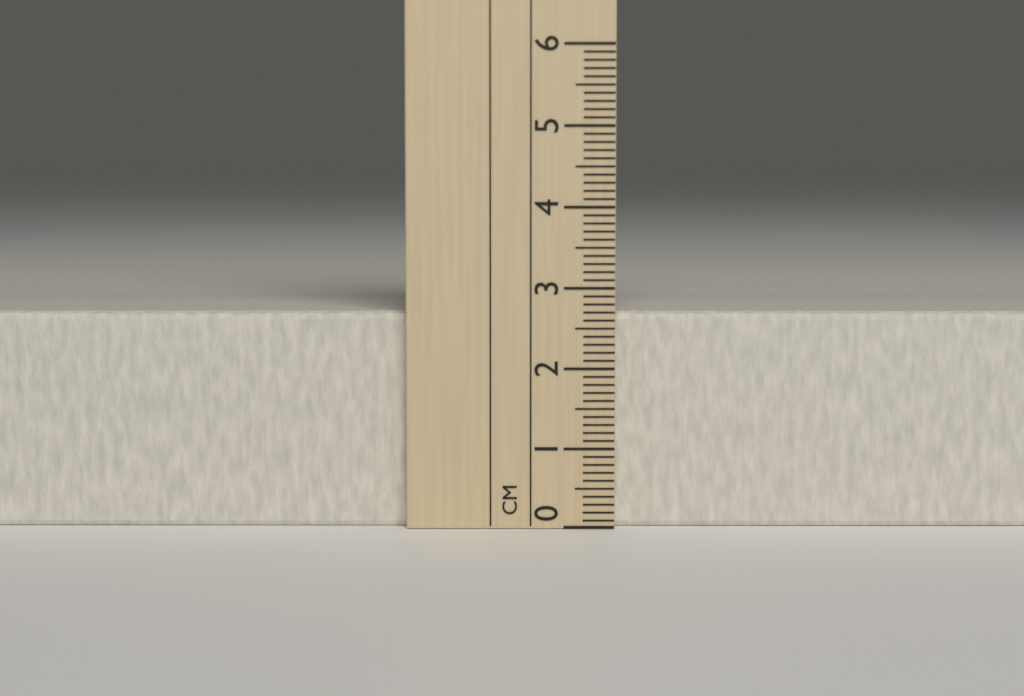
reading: 2.7 cm
